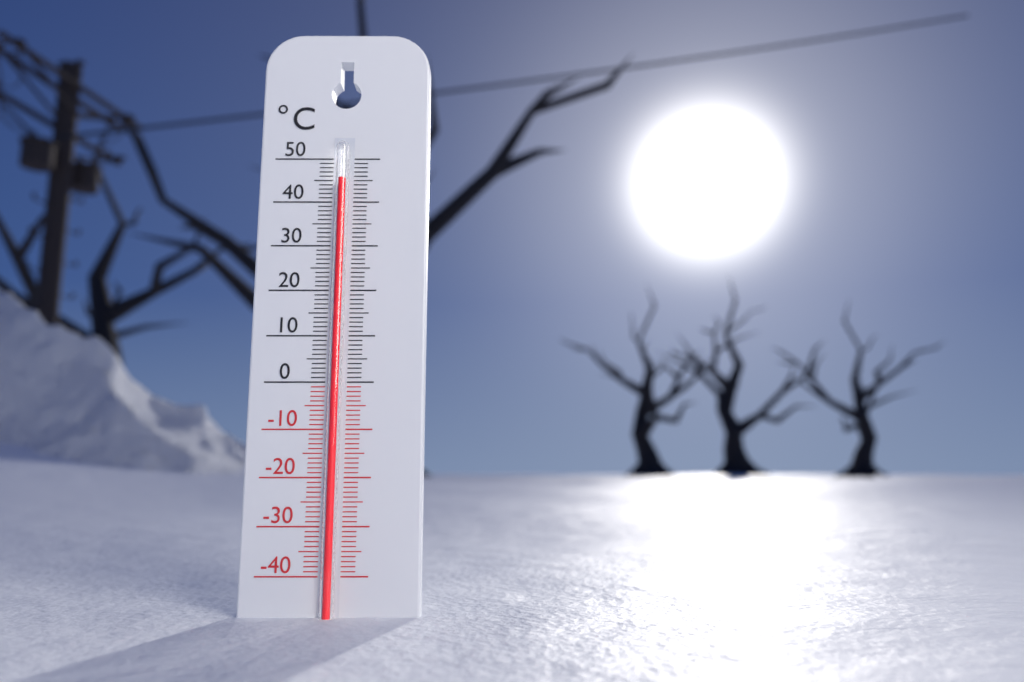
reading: 45 °C
